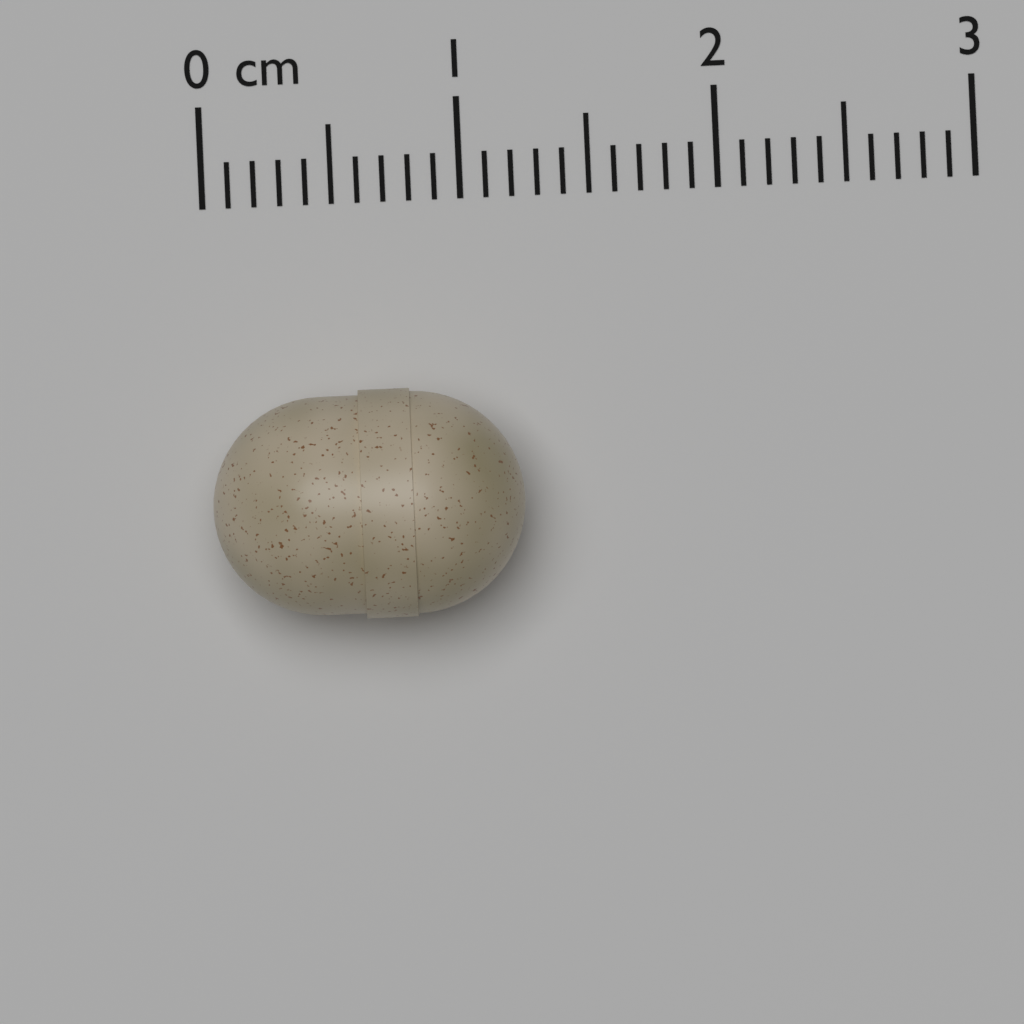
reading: 1.2 cm
